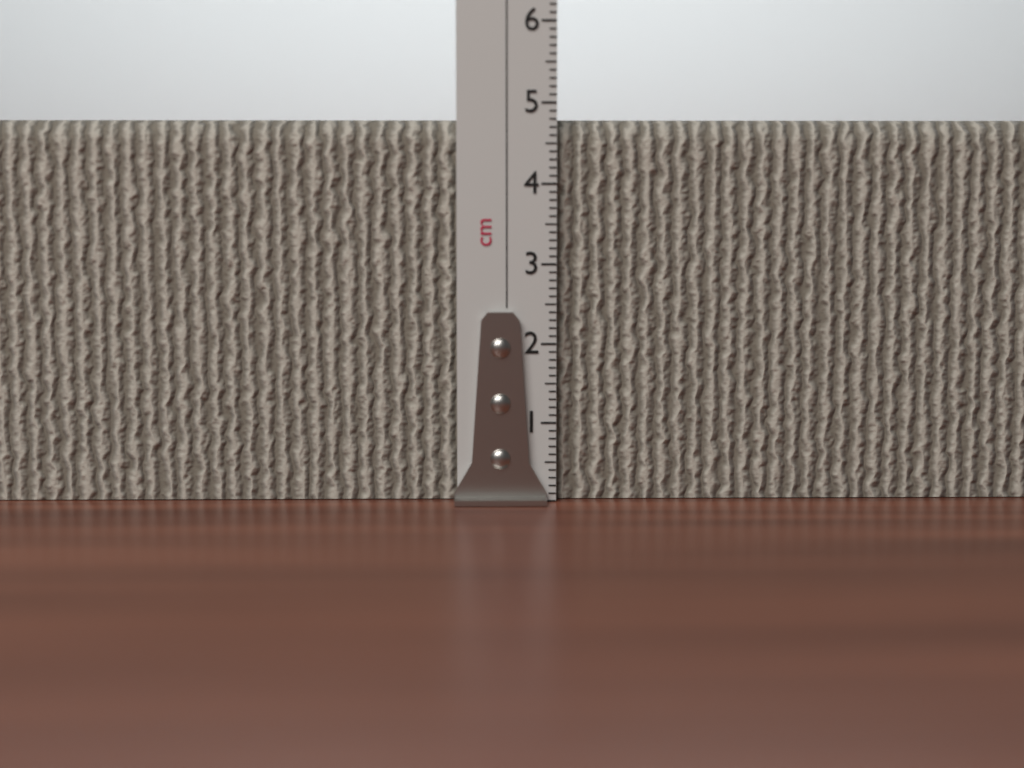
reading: 4.8 cm
